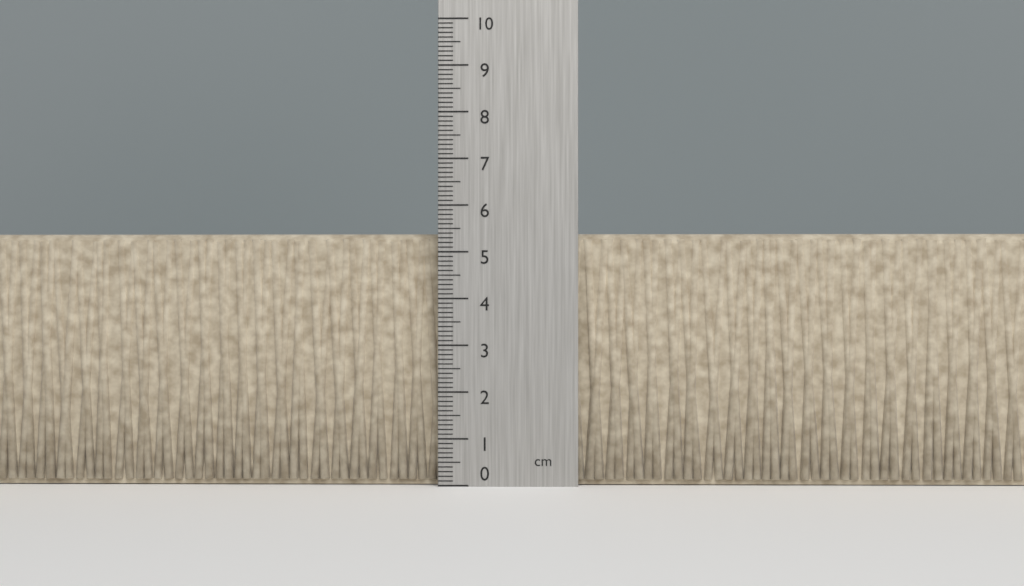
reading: 5.4 cm
